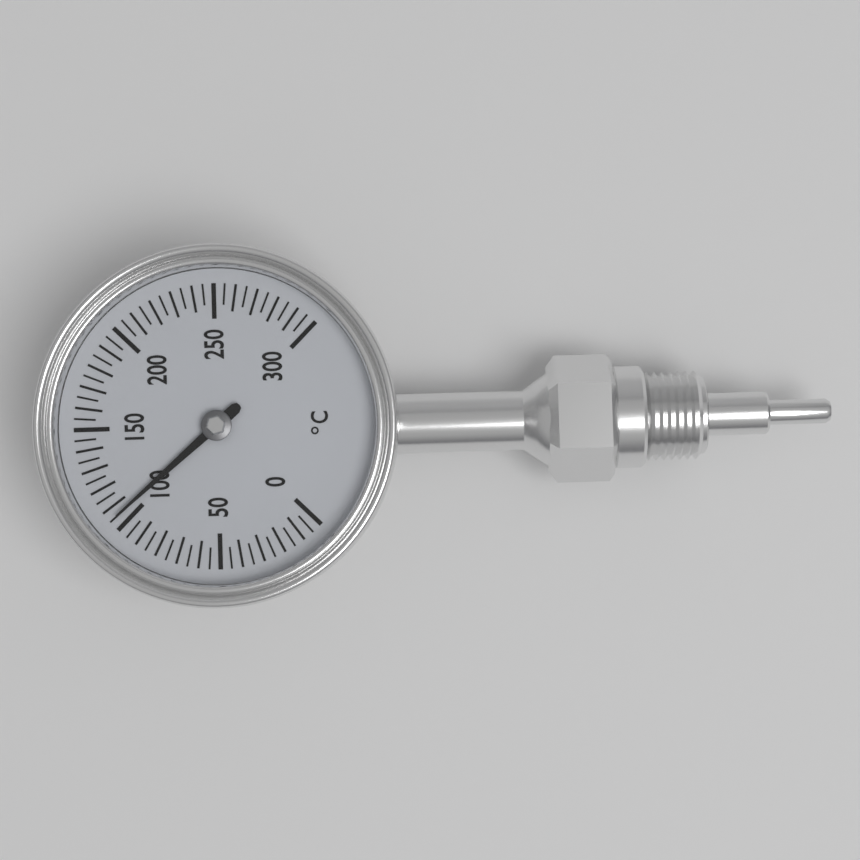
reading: 105 °C
